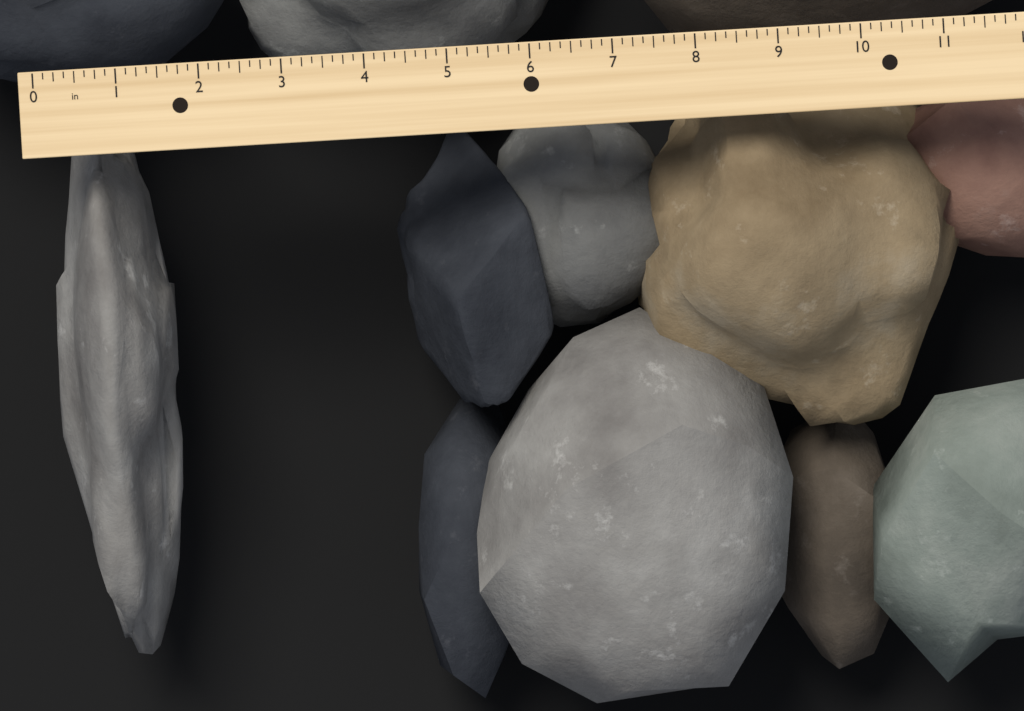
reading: 1.500 in
